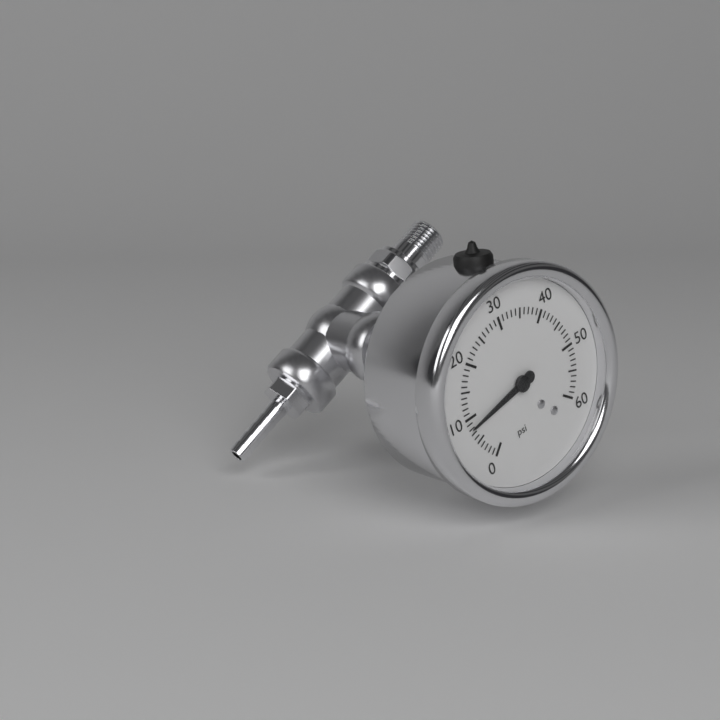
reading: 8 psi
